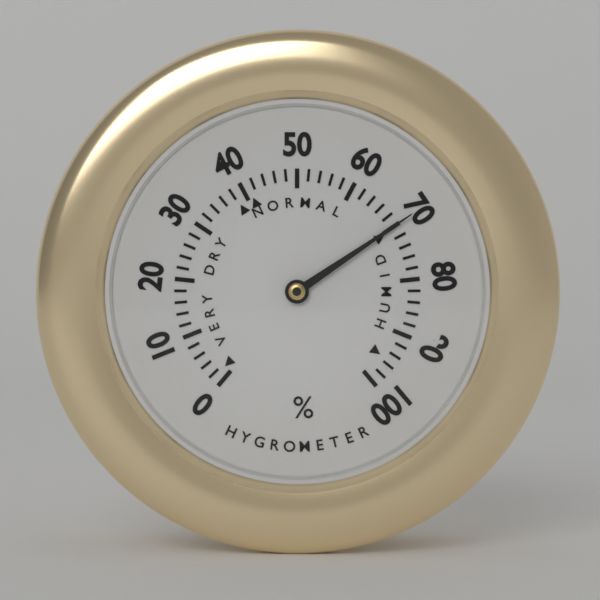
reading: 70 %
